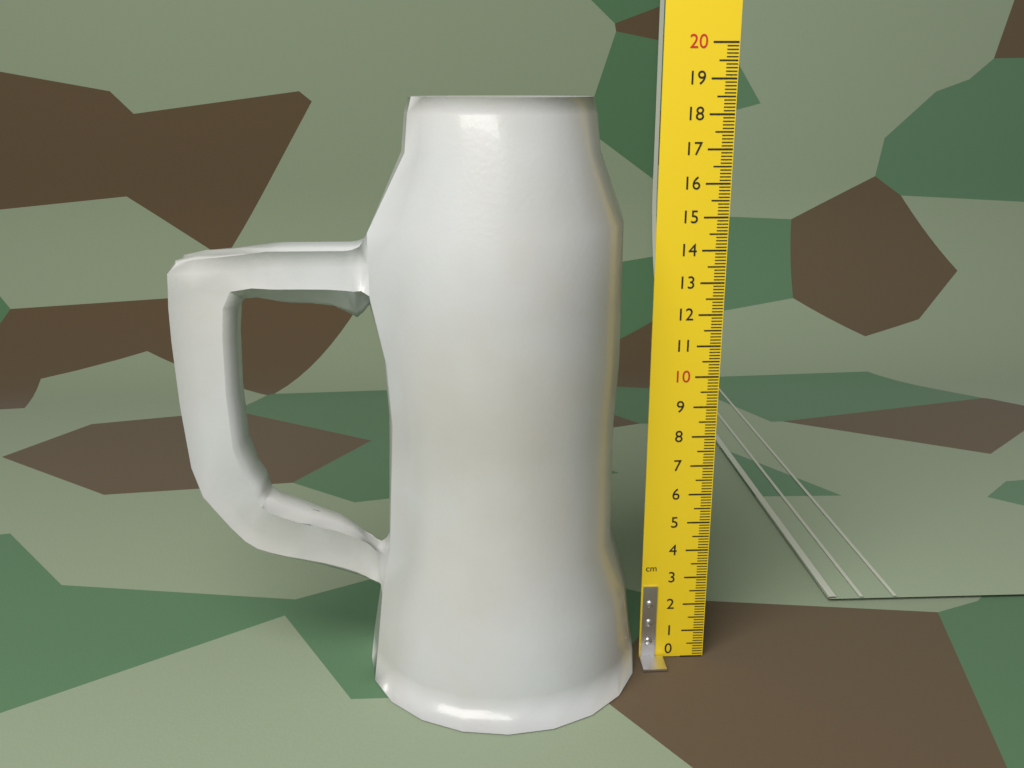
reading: 18.5 cm
